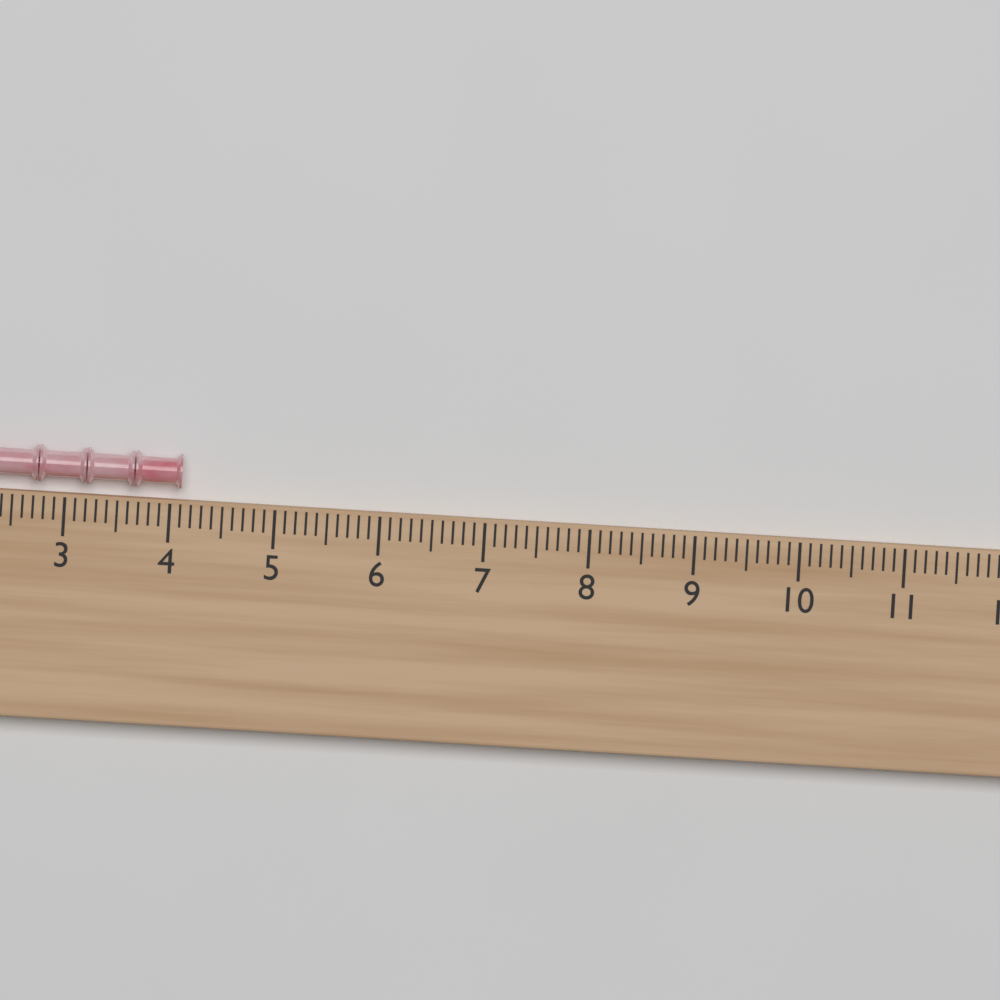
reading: 4.1 (no unit)
